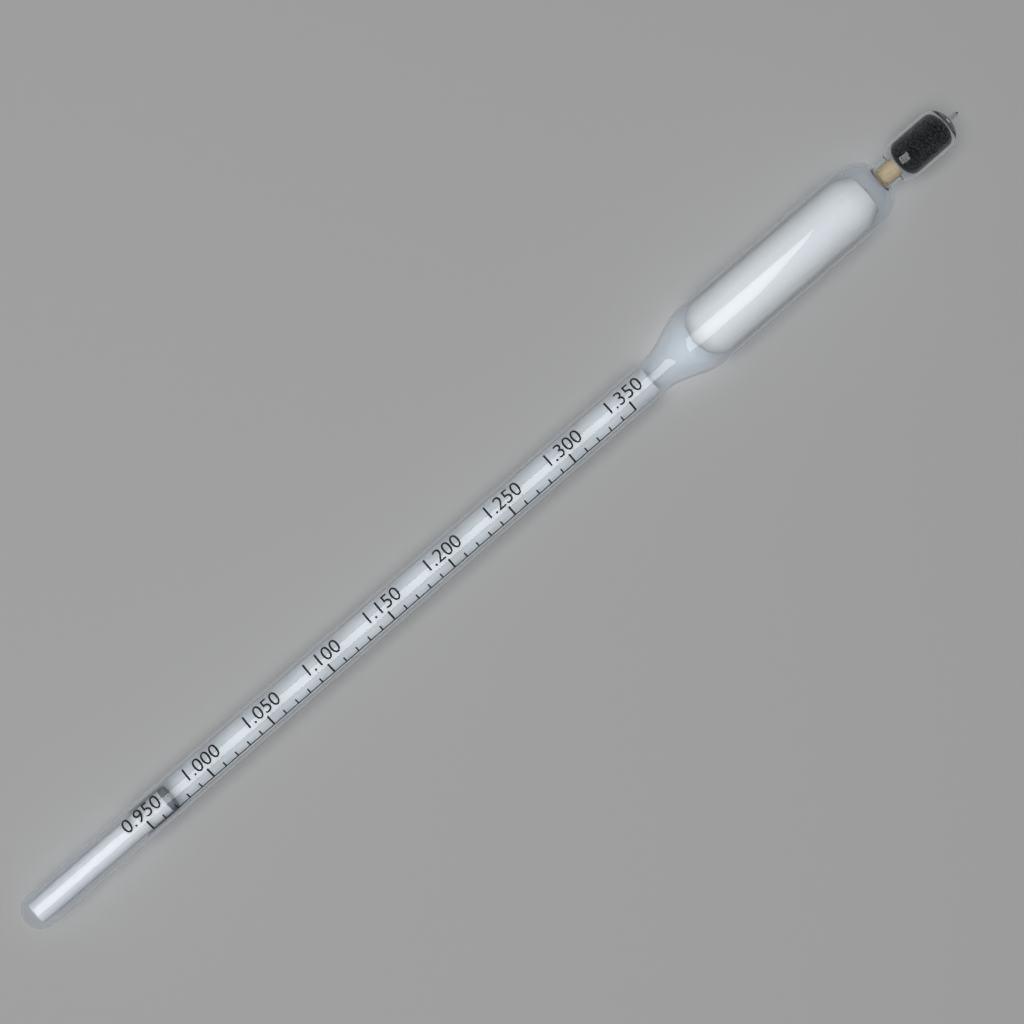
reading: 0.97 (no unit)
